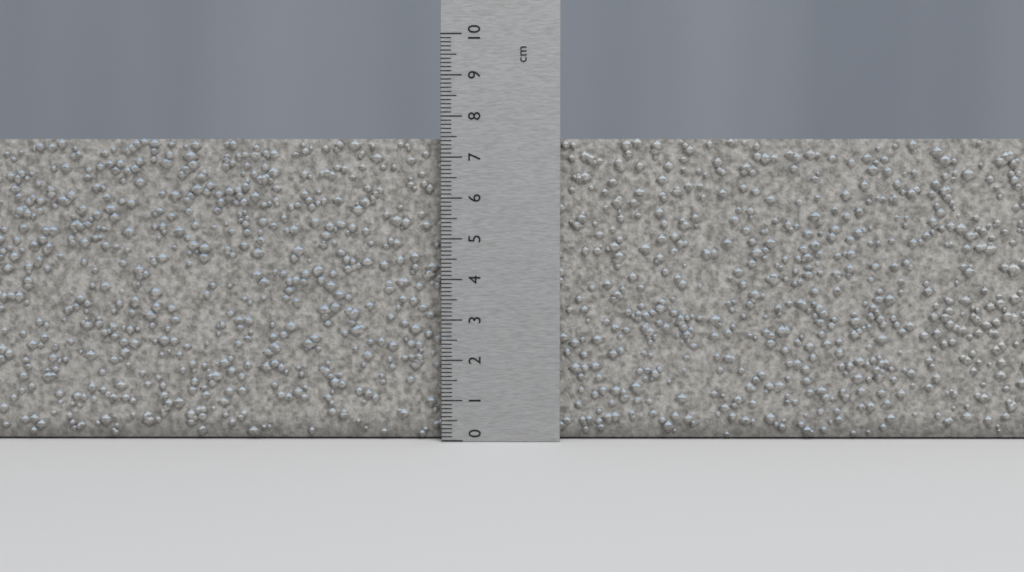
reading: 7.5 cm
